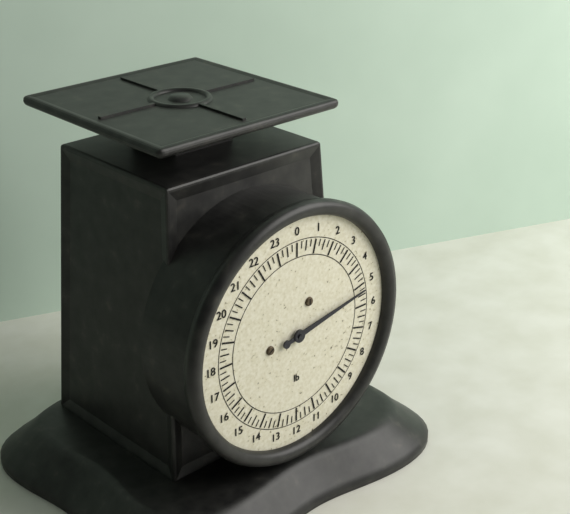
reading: 5.25 lb
